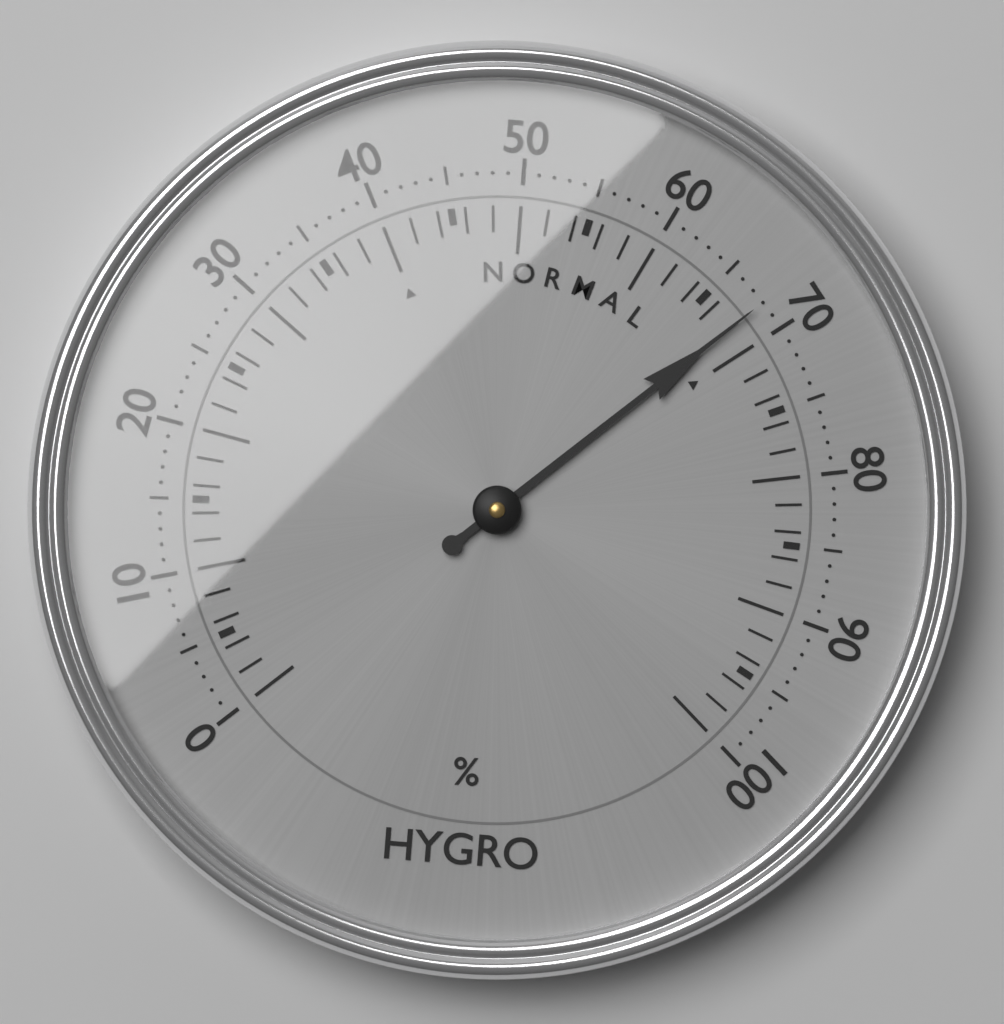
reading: 68 %
